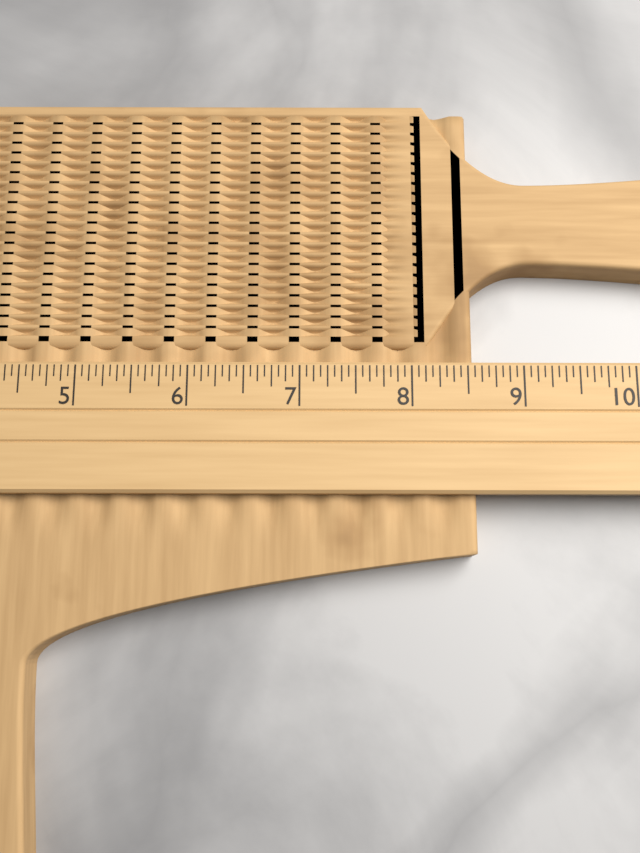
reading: 8.5625 (no unit)
